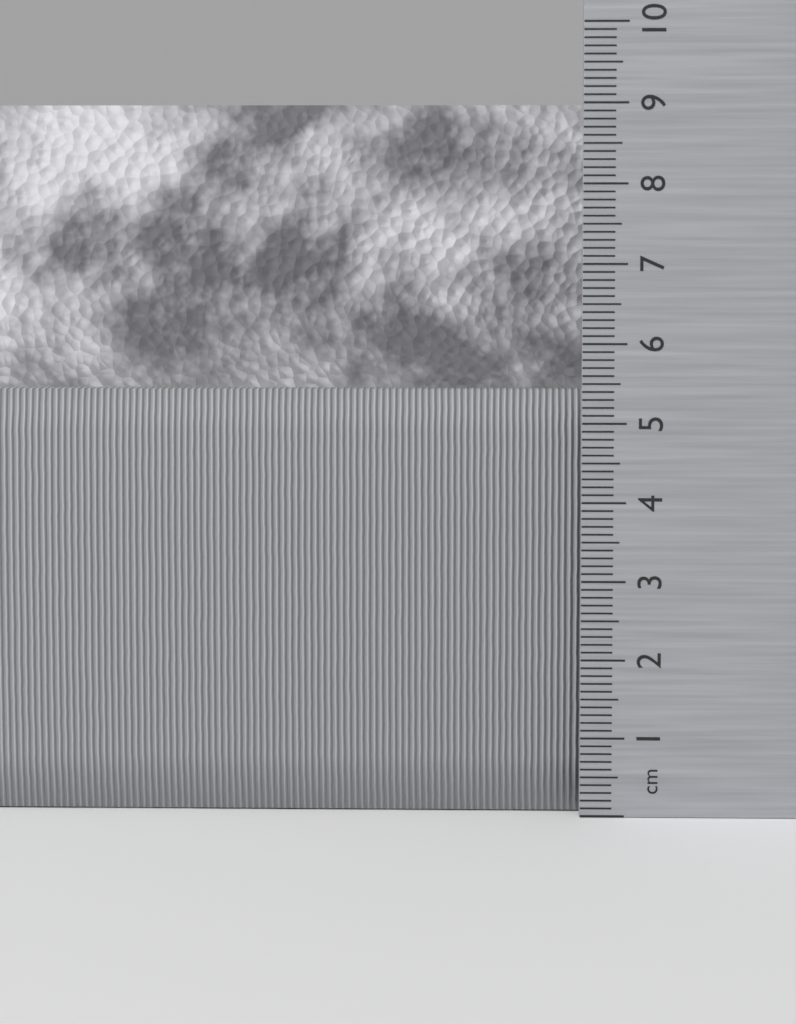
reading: 9.0 cm
